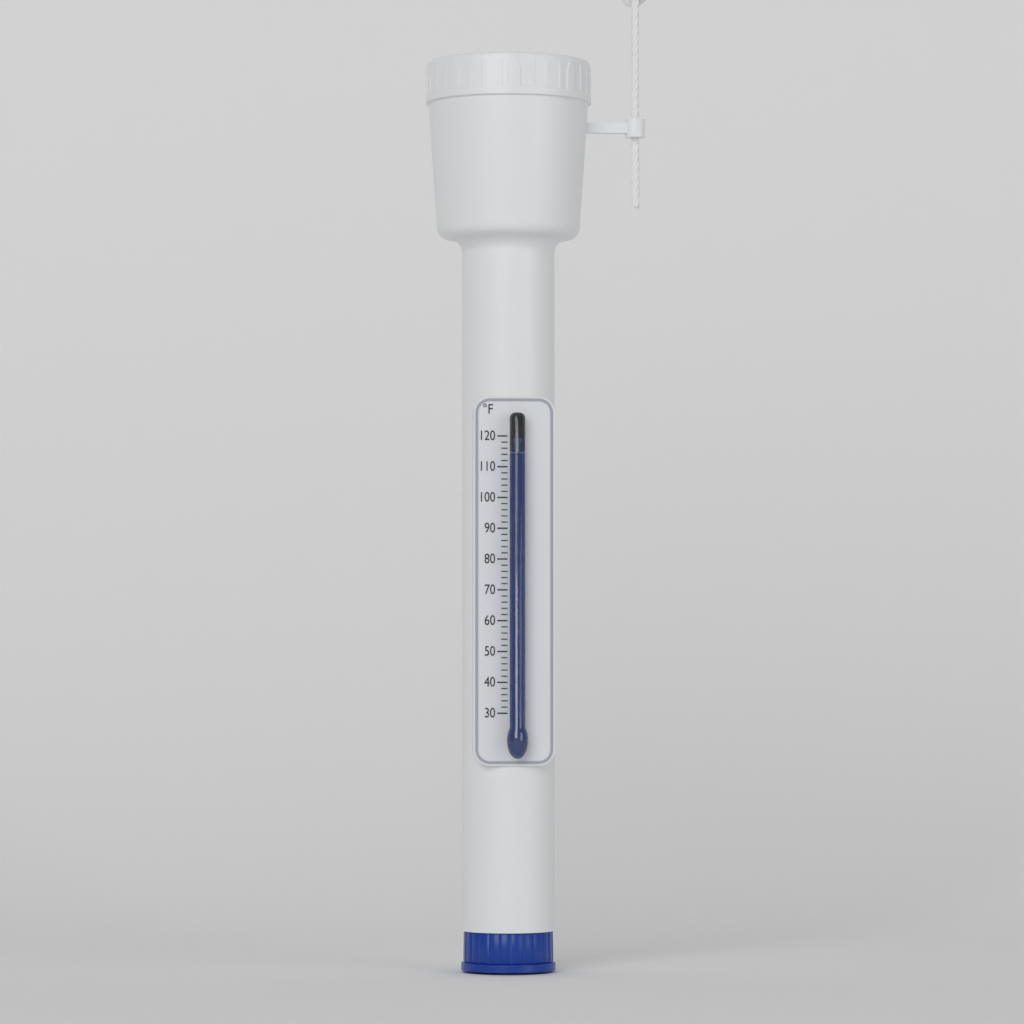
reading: 114 °F
